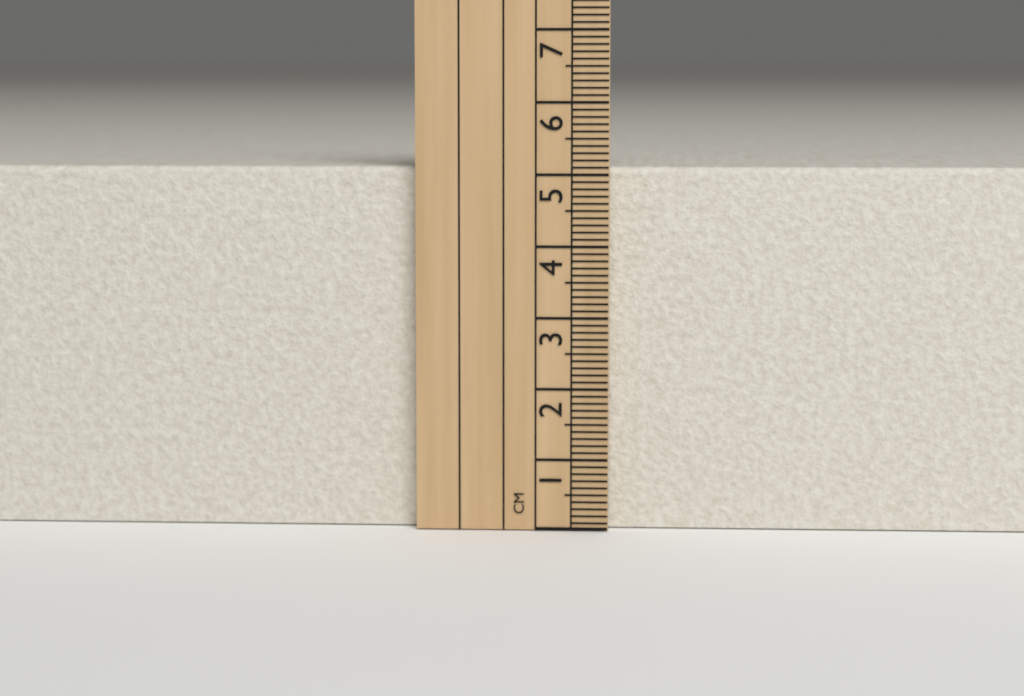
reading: 5.1 cm
